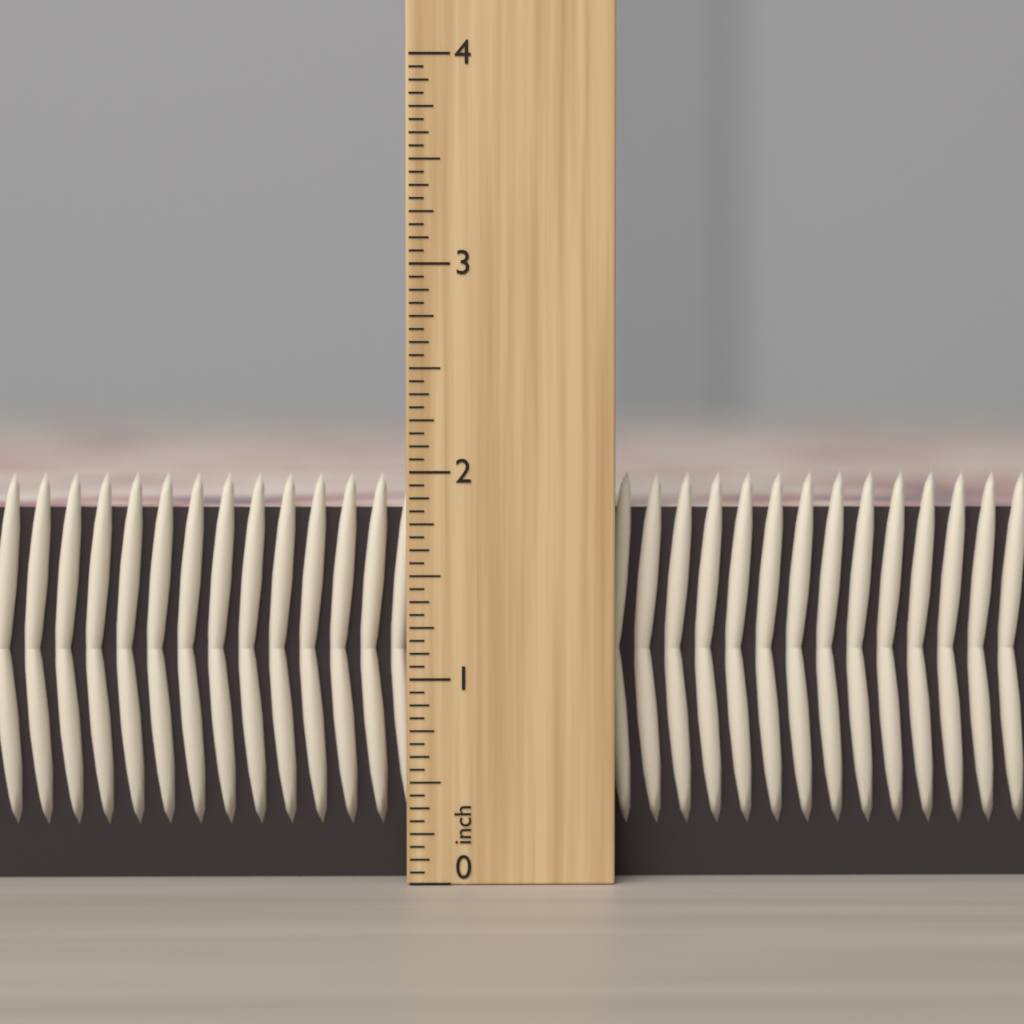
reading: 2.0000 inch
